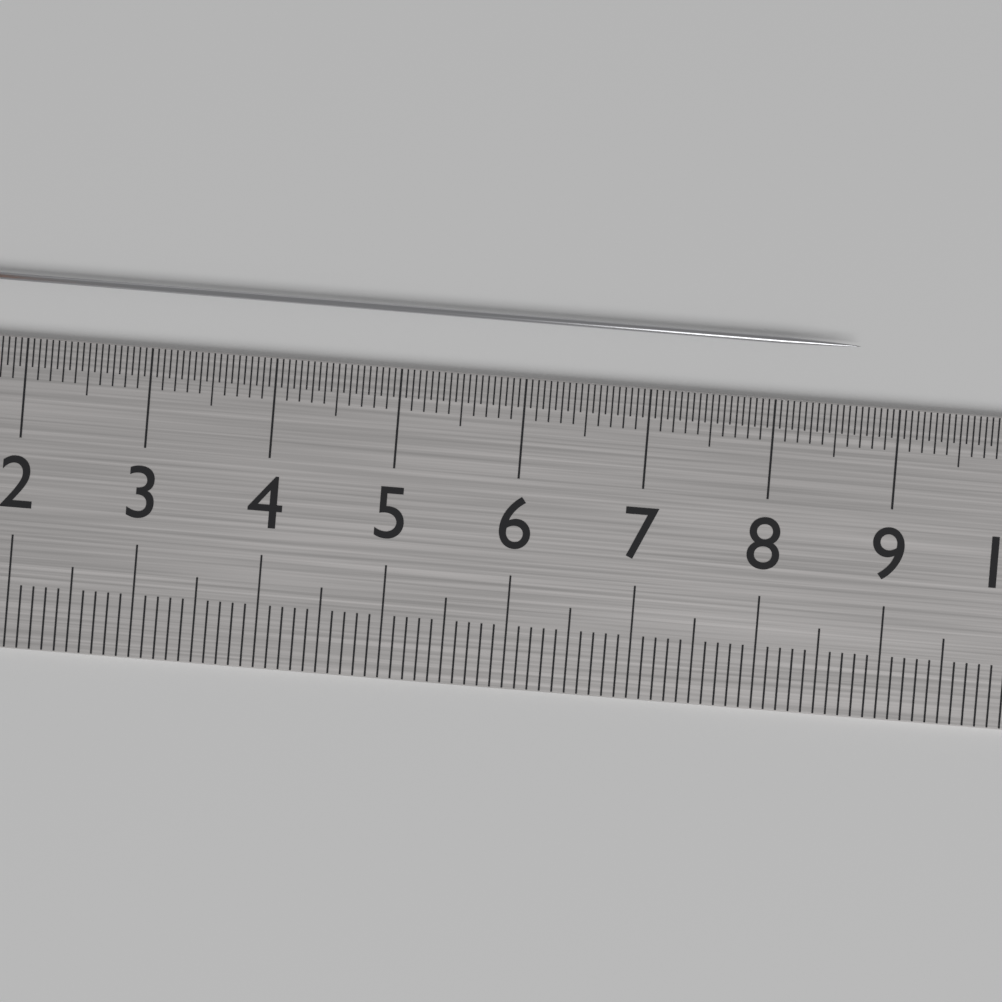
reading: 8.65 cm
